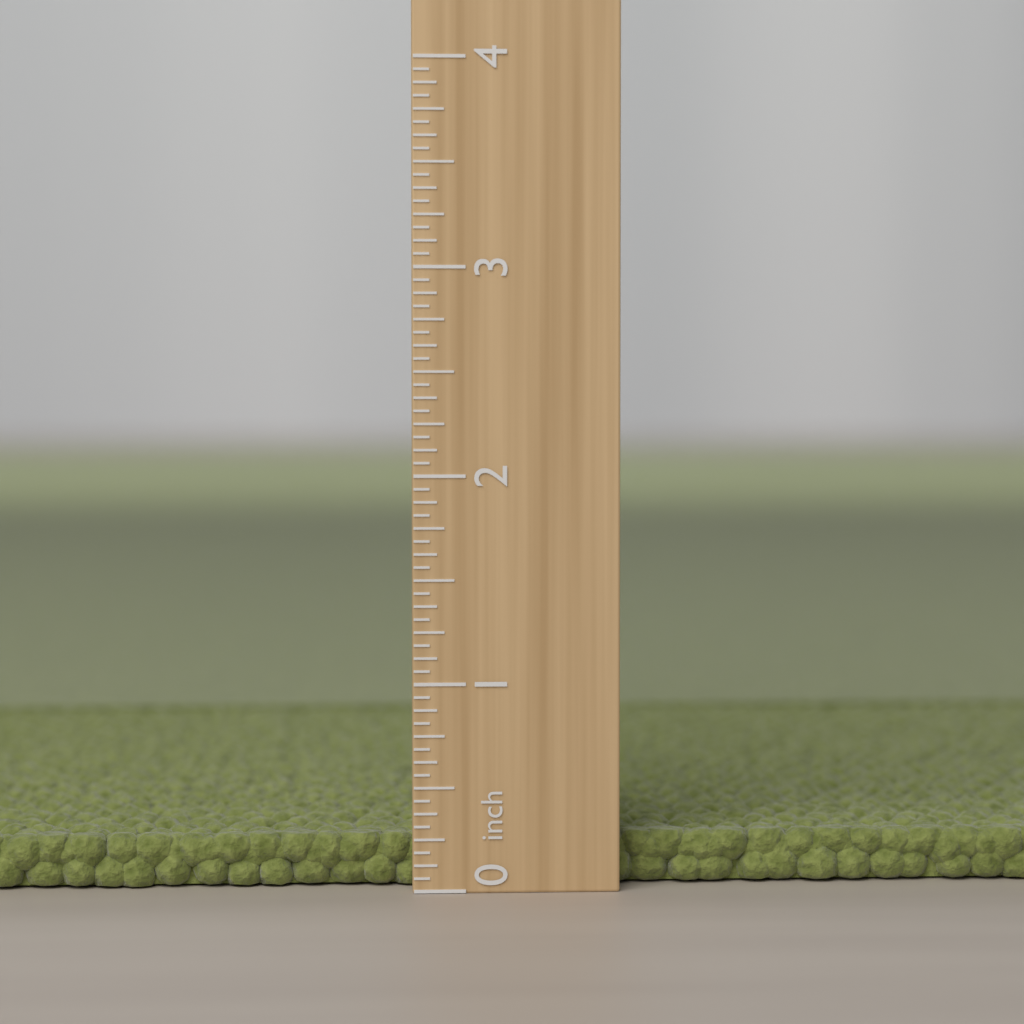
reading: 0.2500 inch
